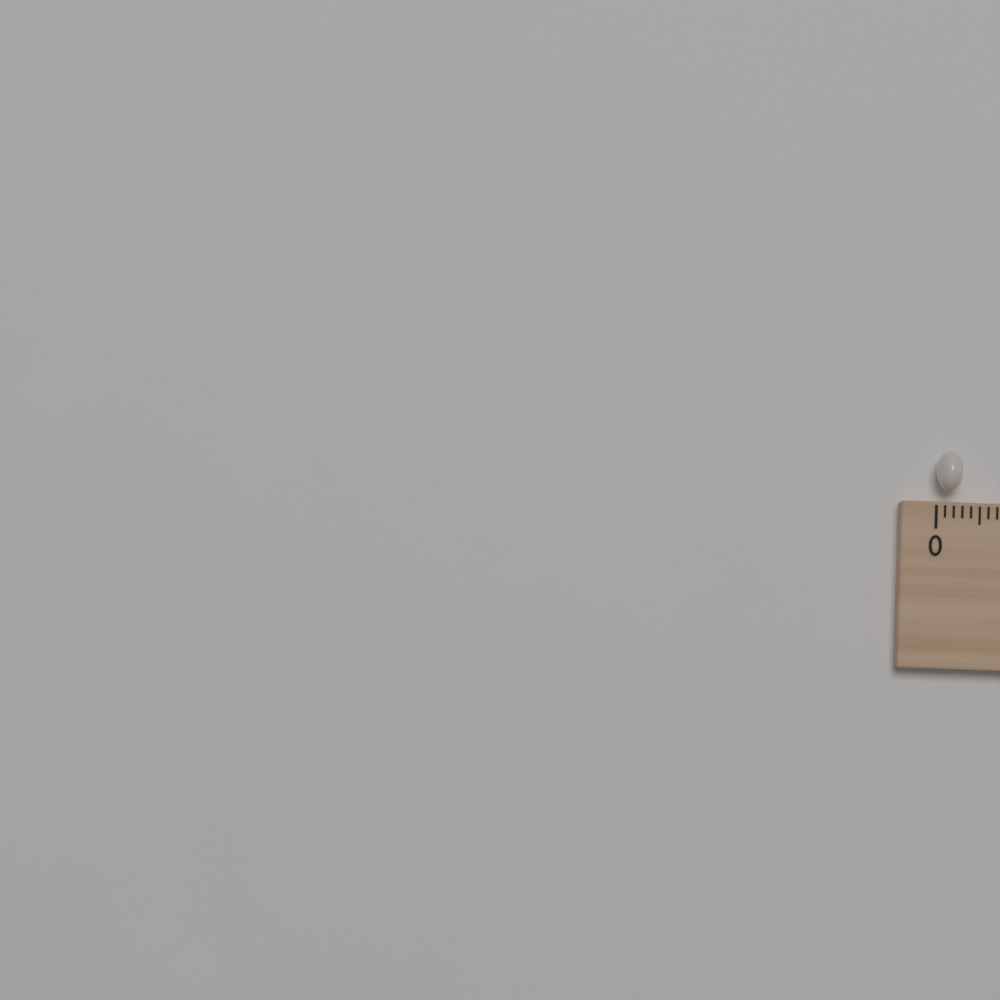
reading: 0.3 cm
